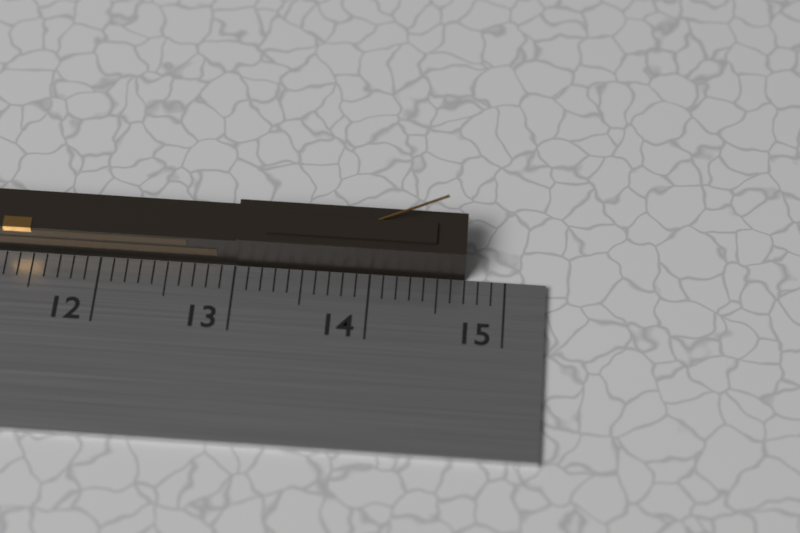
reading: 14.7 cm
